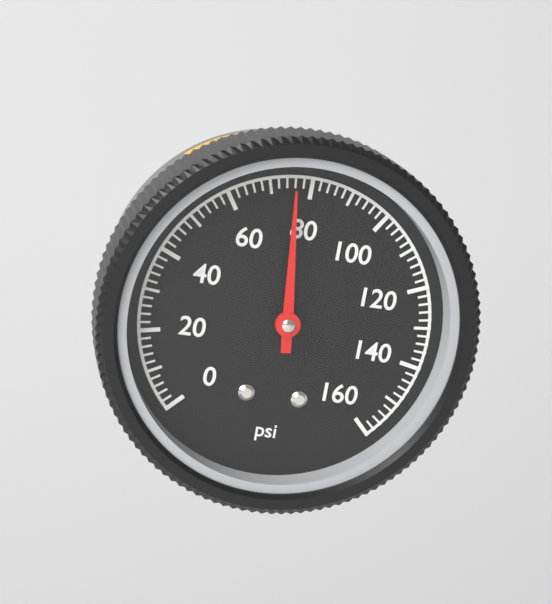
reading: 76 psi
